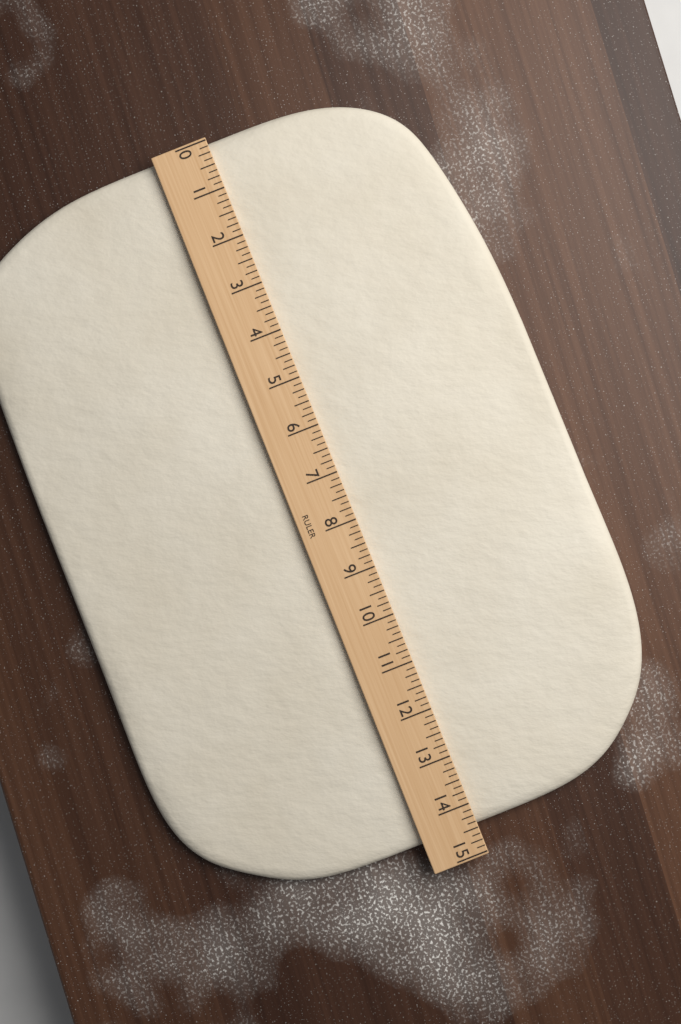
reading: 14.500 (no unit)
